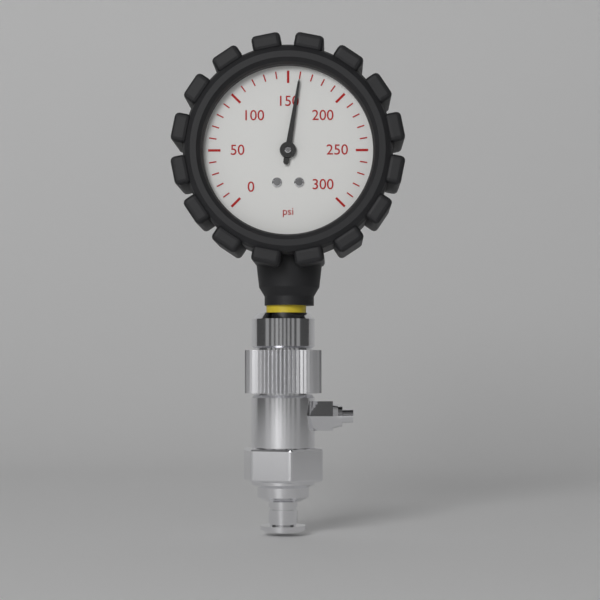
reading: 160 psi
